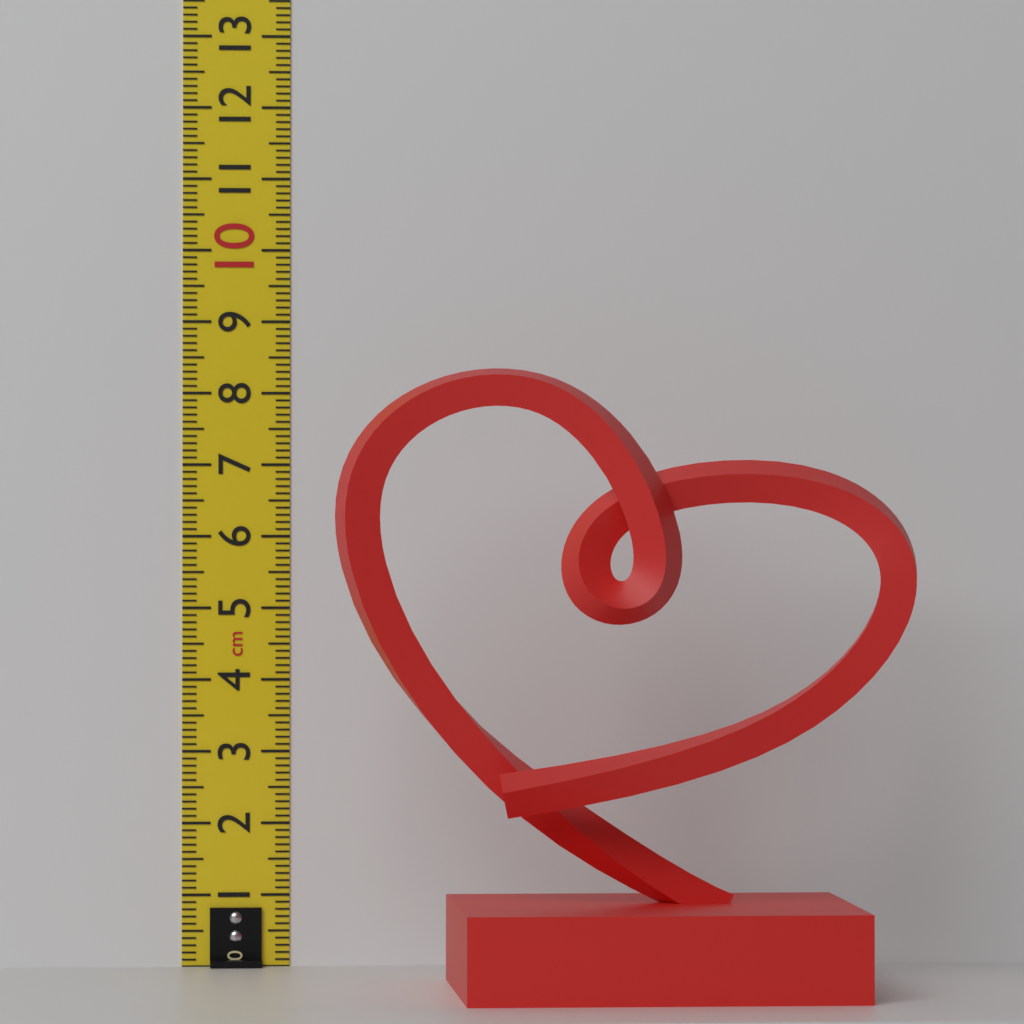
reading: 8.2 cm
